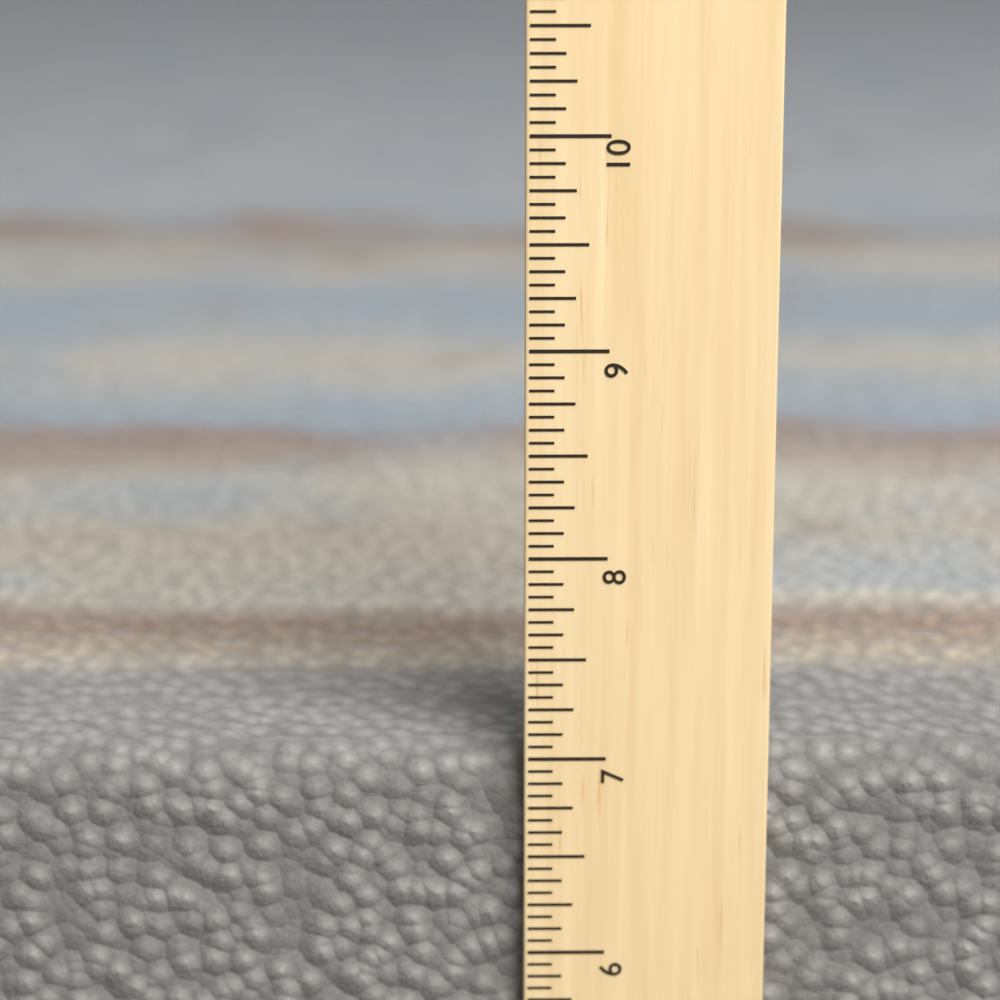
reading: 7.0000 in
